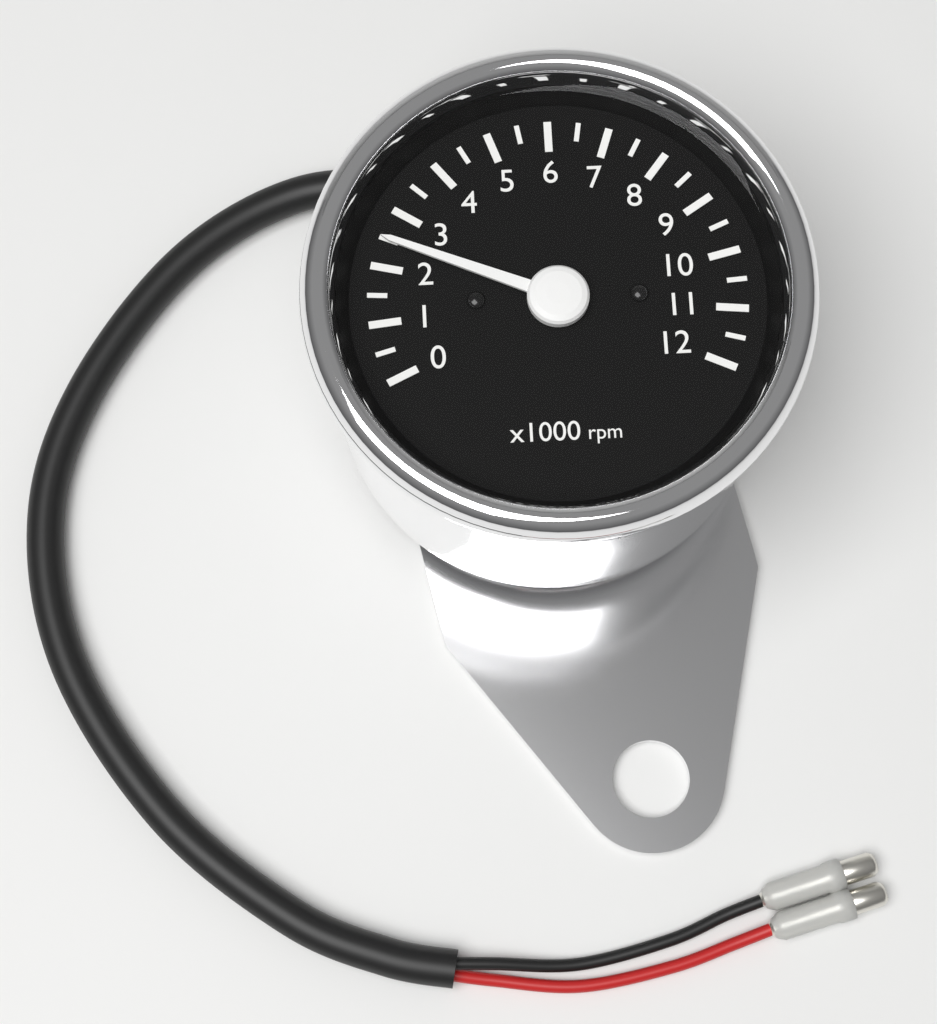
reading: 2500 rpm
